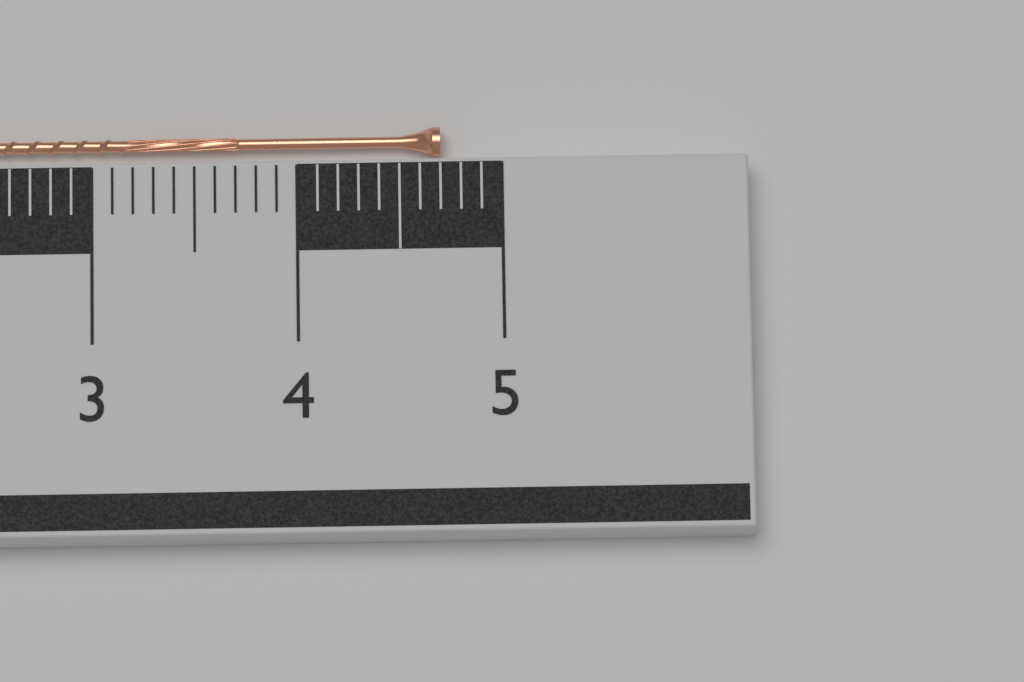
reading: 4.7 cm
